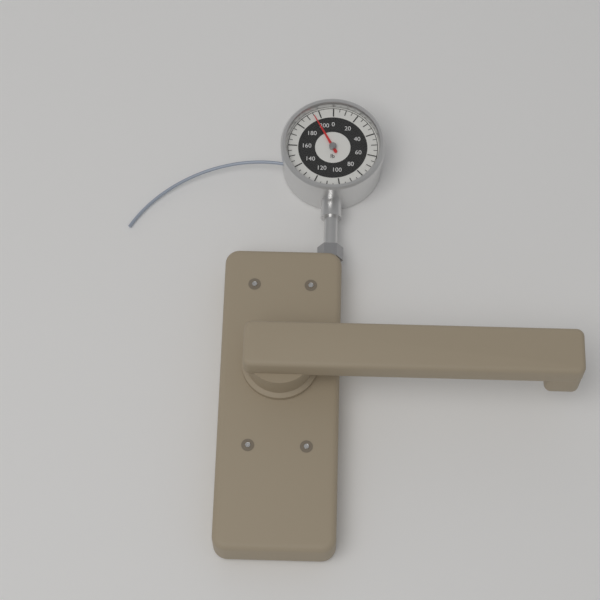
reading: 195 lb
